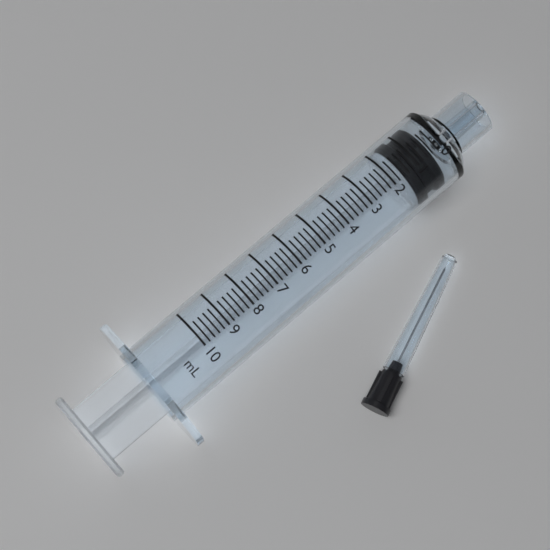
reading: 0.4 ml
